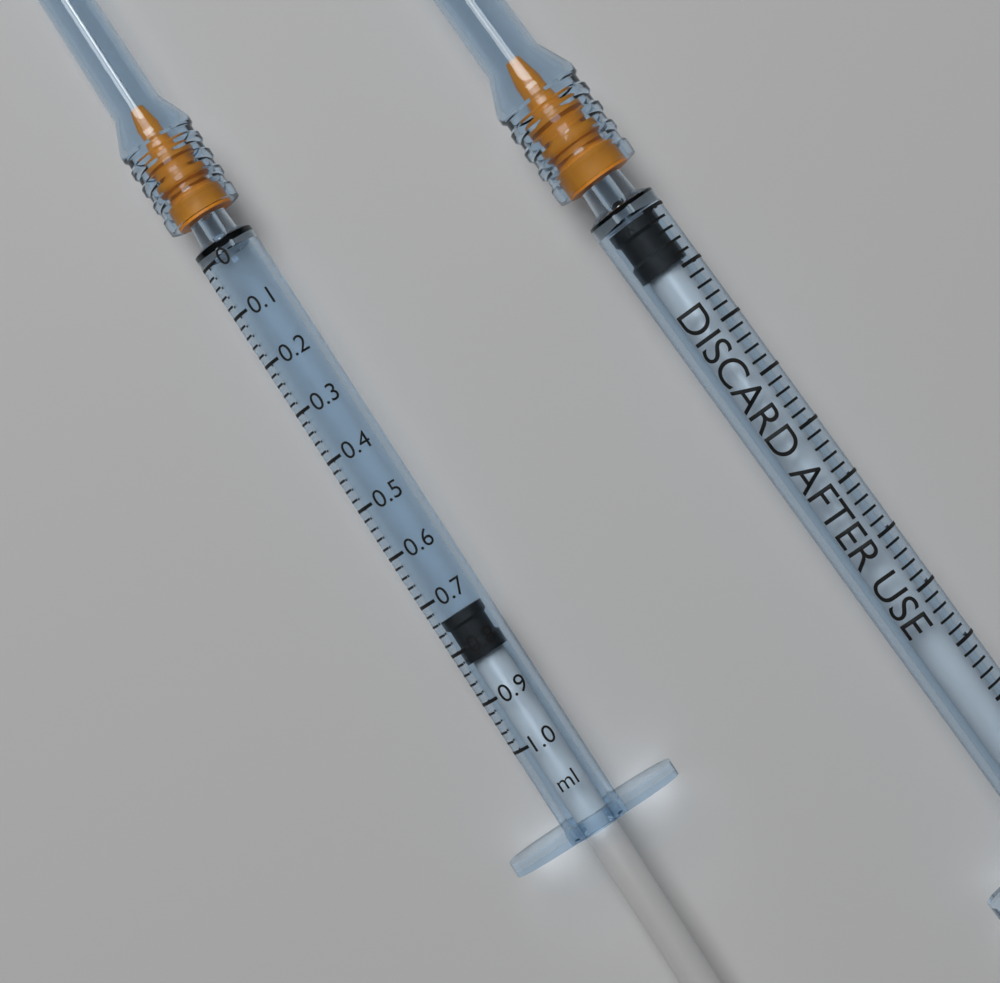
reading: 0.74 ml
